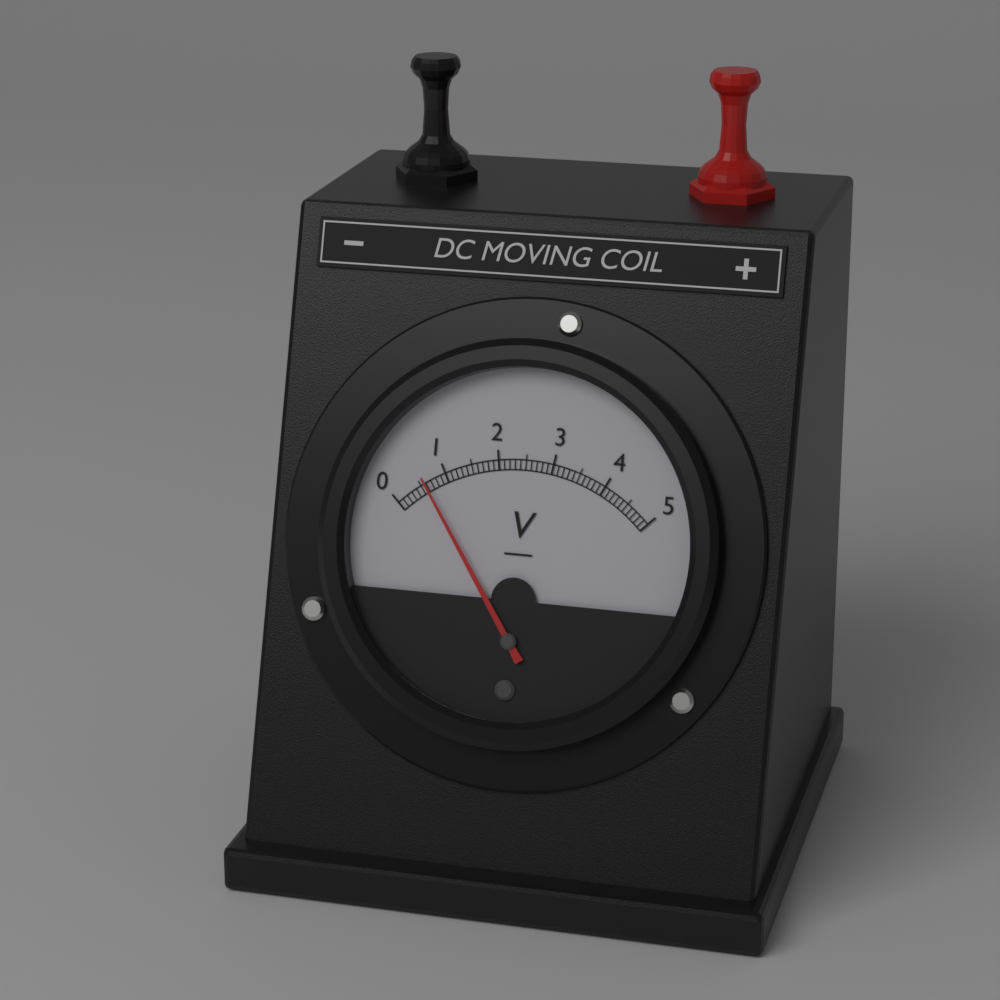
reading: 0.6 V
